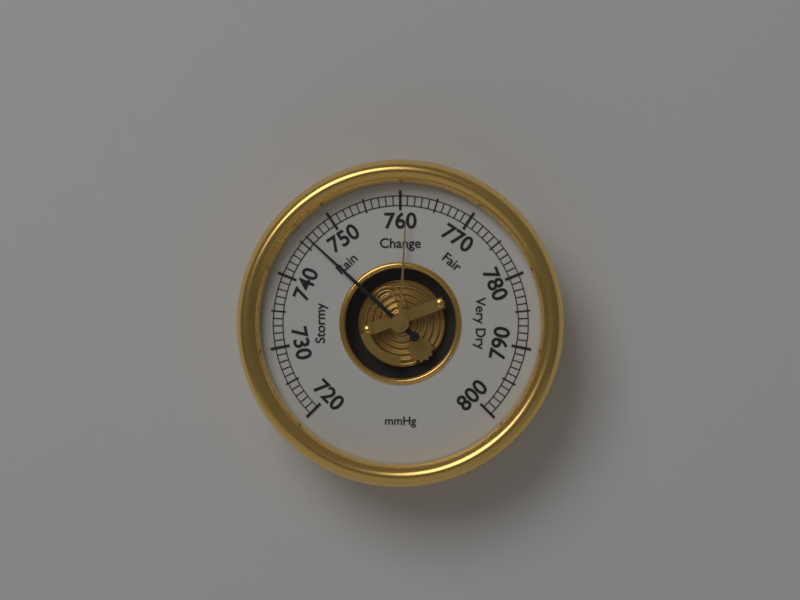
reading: 746 mmHg
